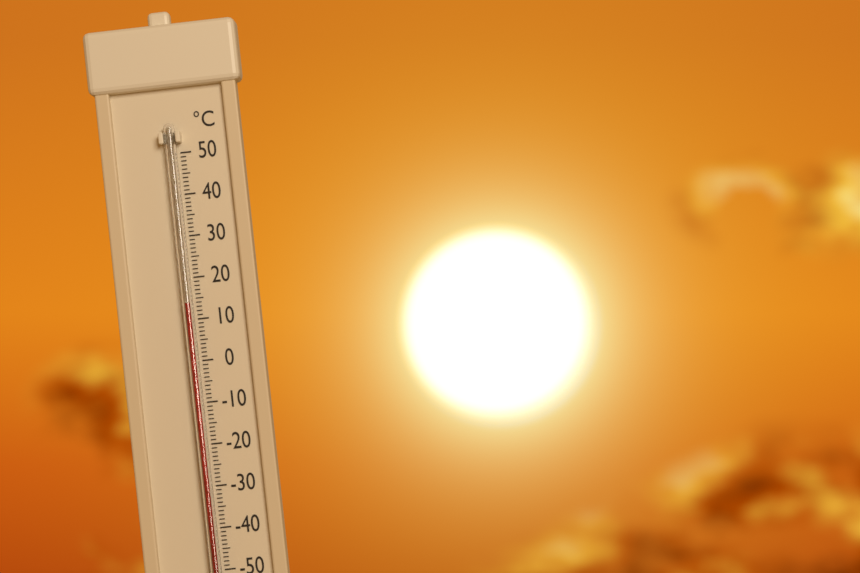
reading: 14 °C
